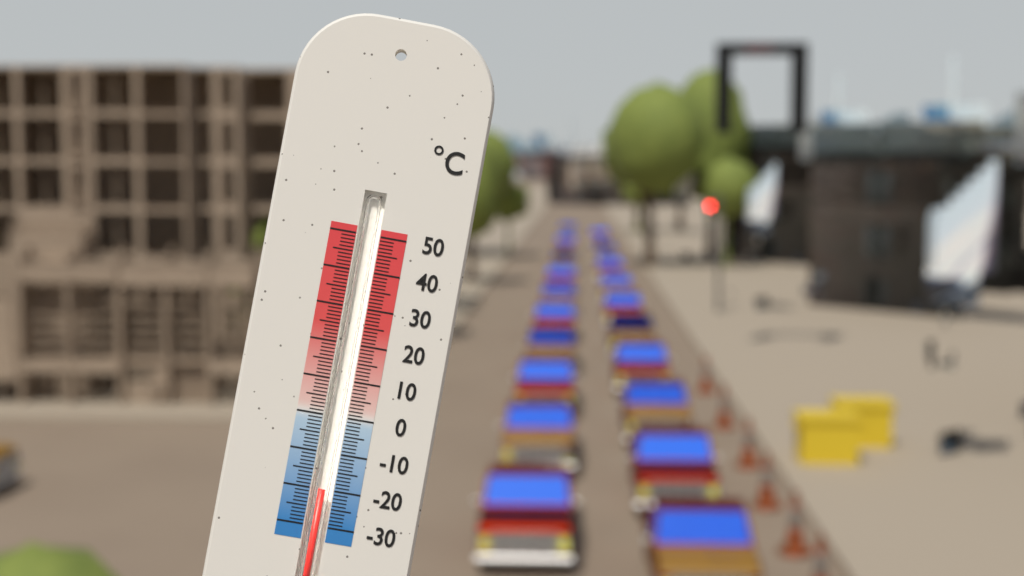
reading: -20 °C
